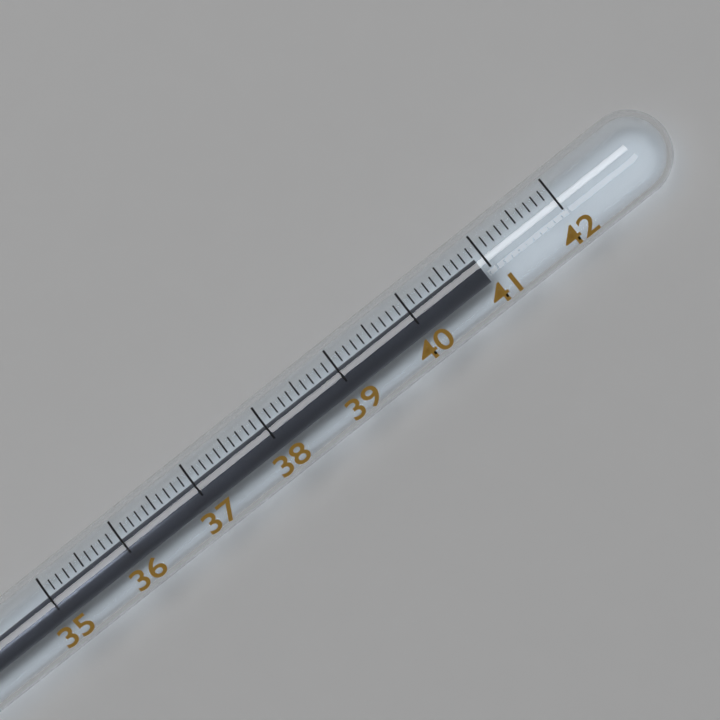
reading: 40.9 (no unit)
